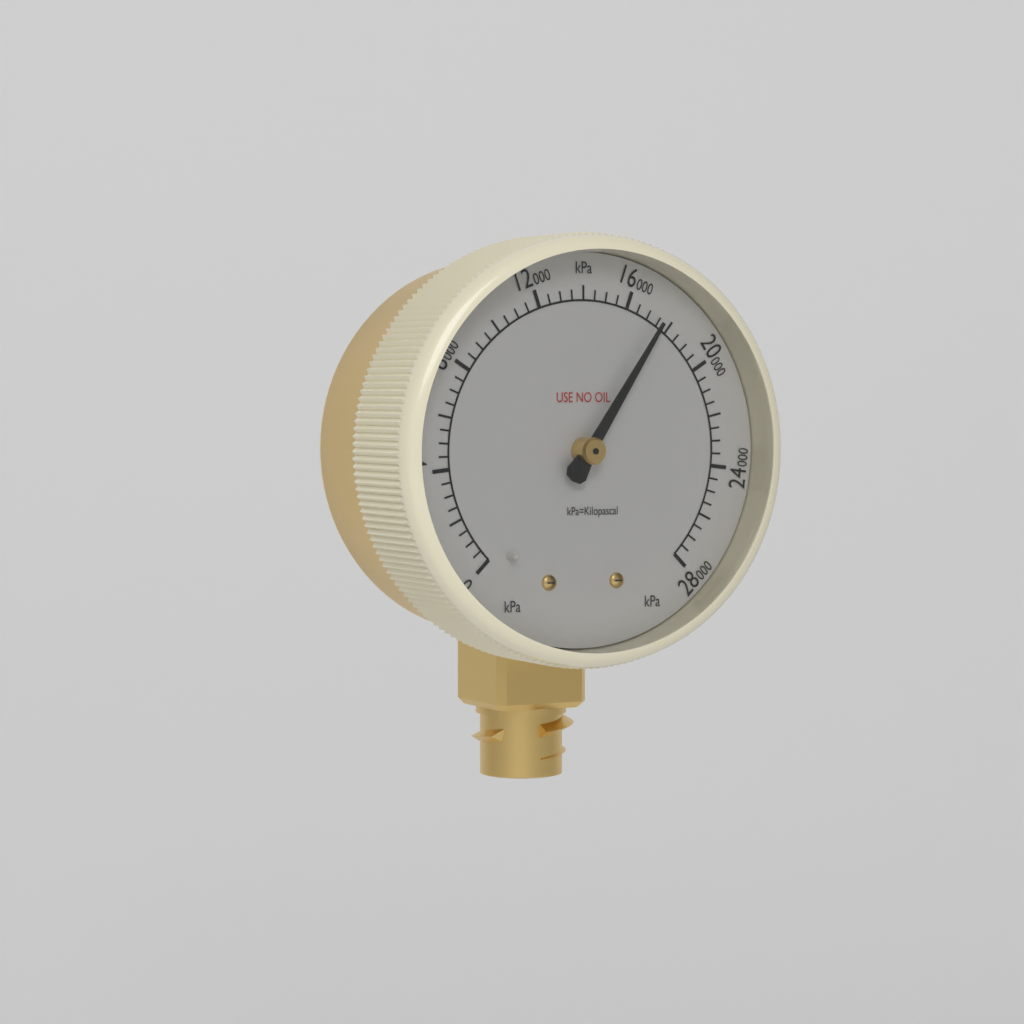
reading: 17500 kPa
